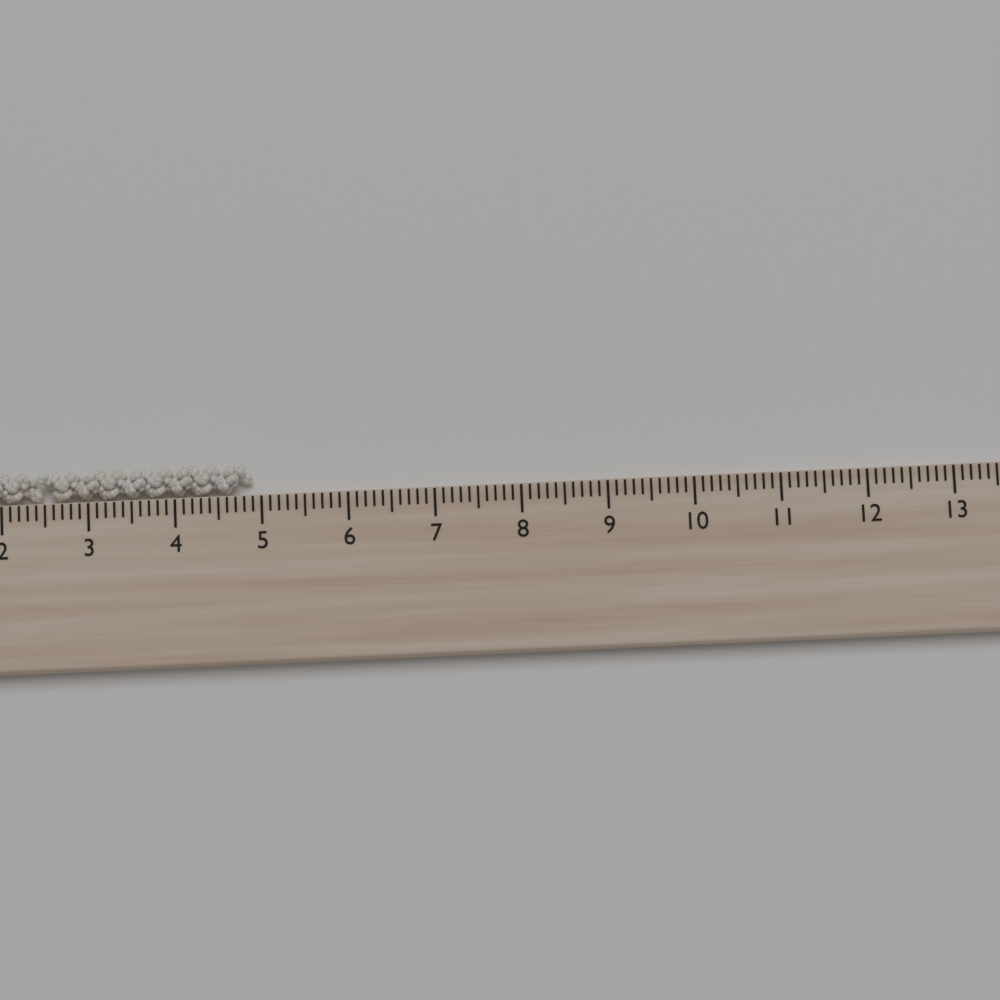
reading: 4.9 cm
